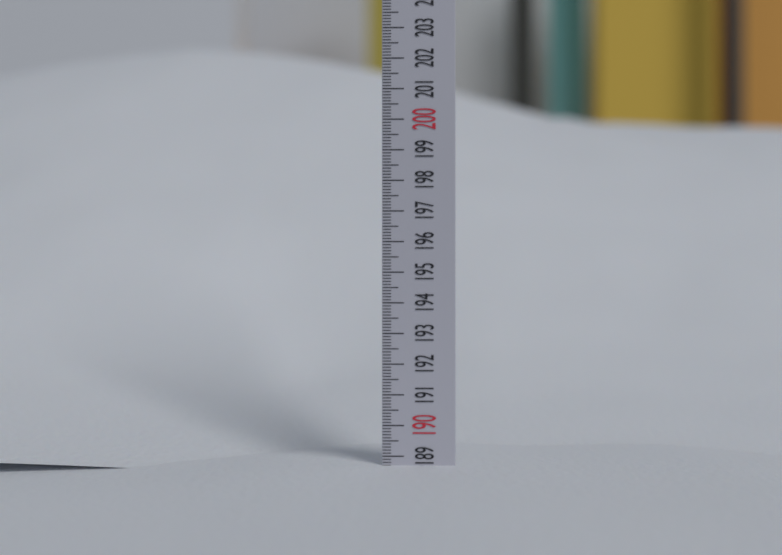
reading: 188.7 (no unit)
